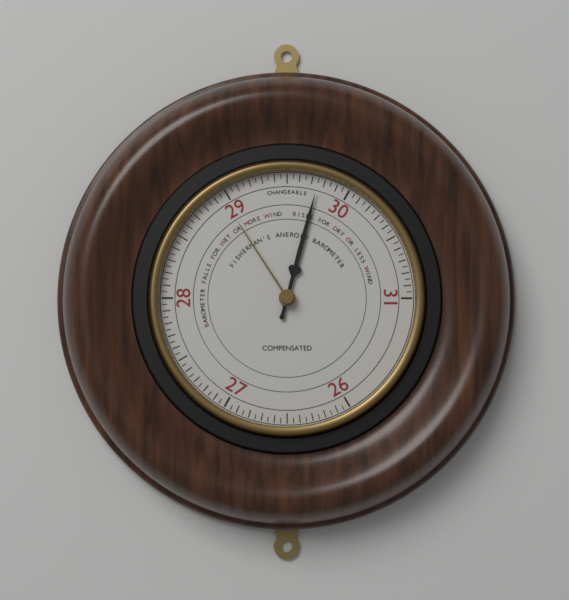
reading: 29.75 (no unit)
